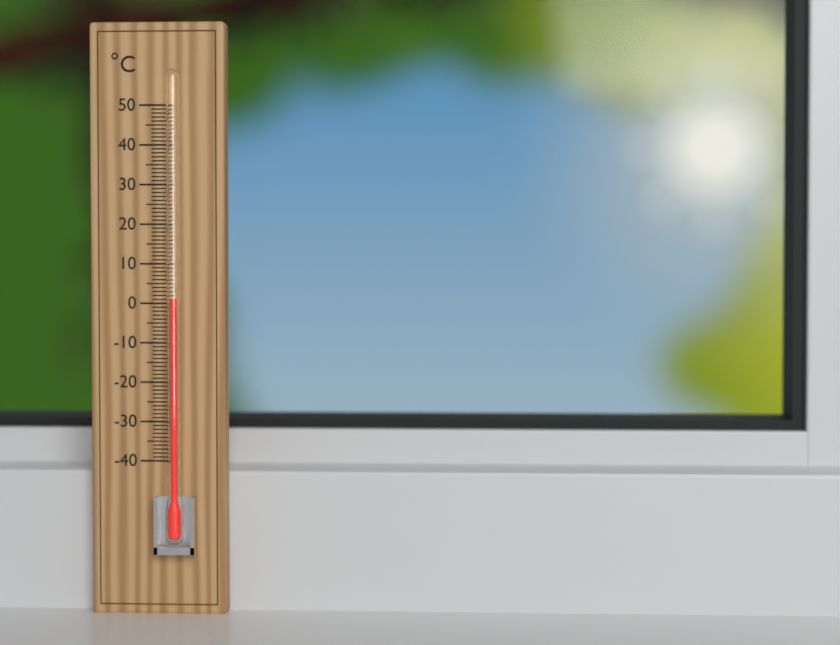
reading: 1 °C
